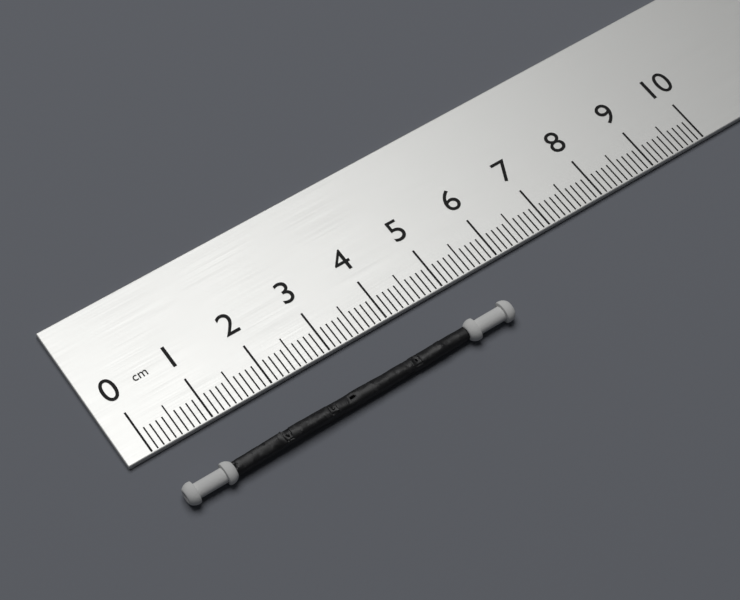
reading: 5.6 cm
